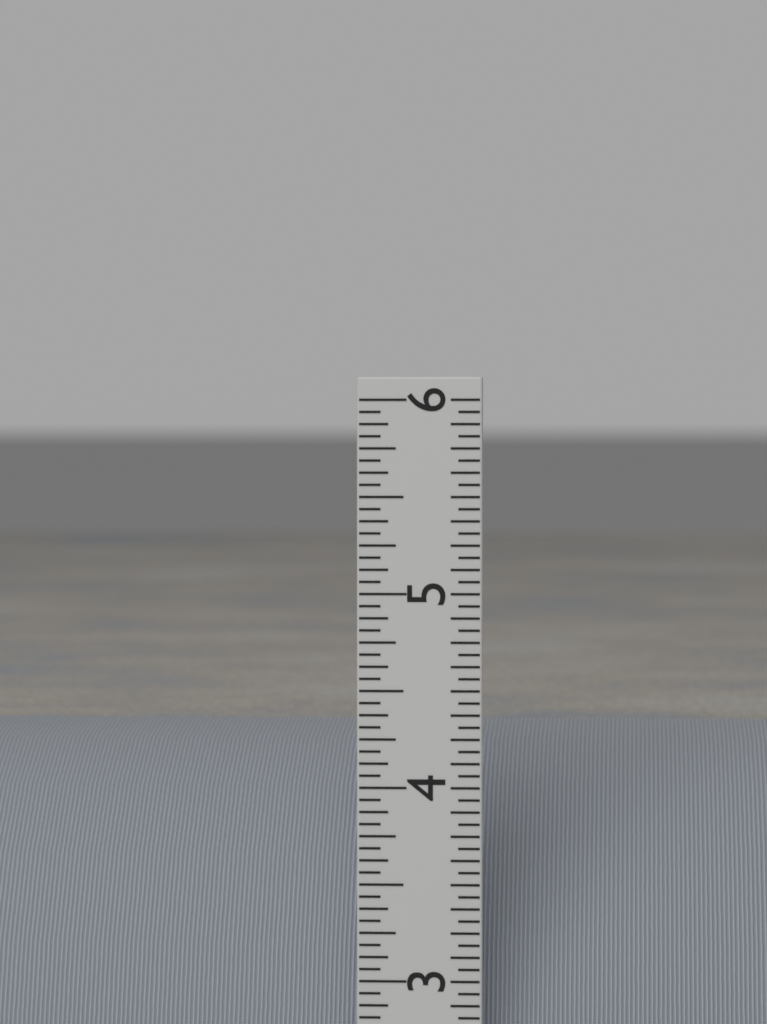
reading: 4.1875 in
